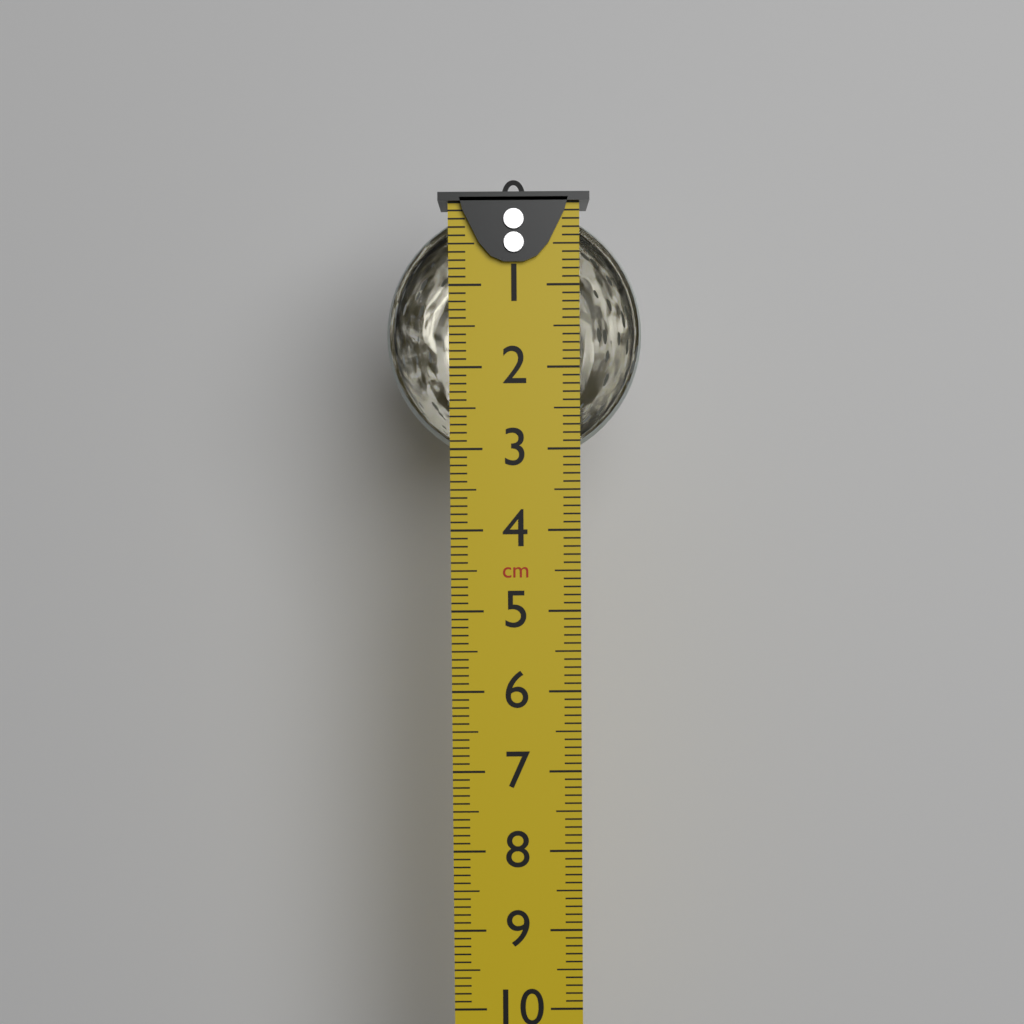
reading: 3.2 cm
